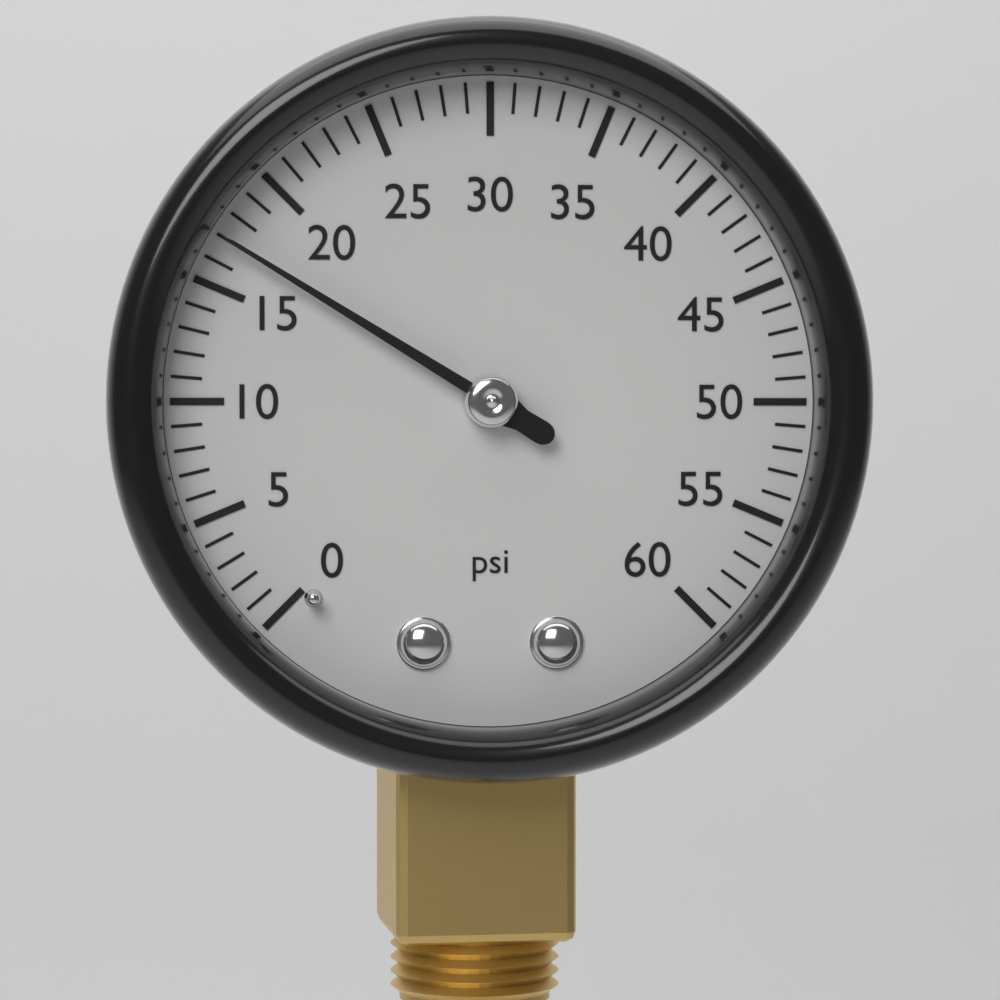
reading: 17 psi
